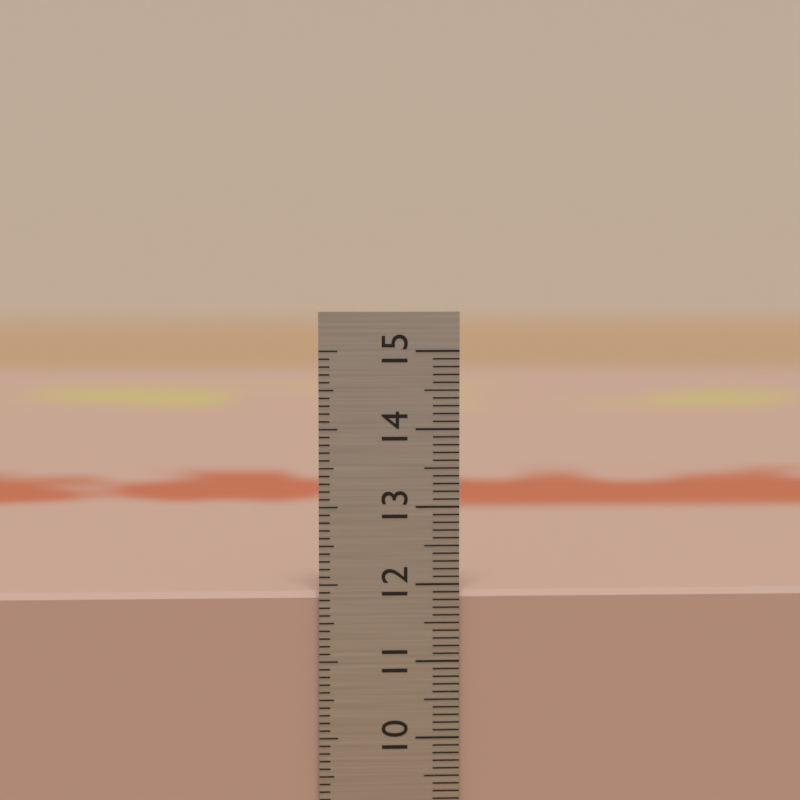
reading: 11.9 cm
